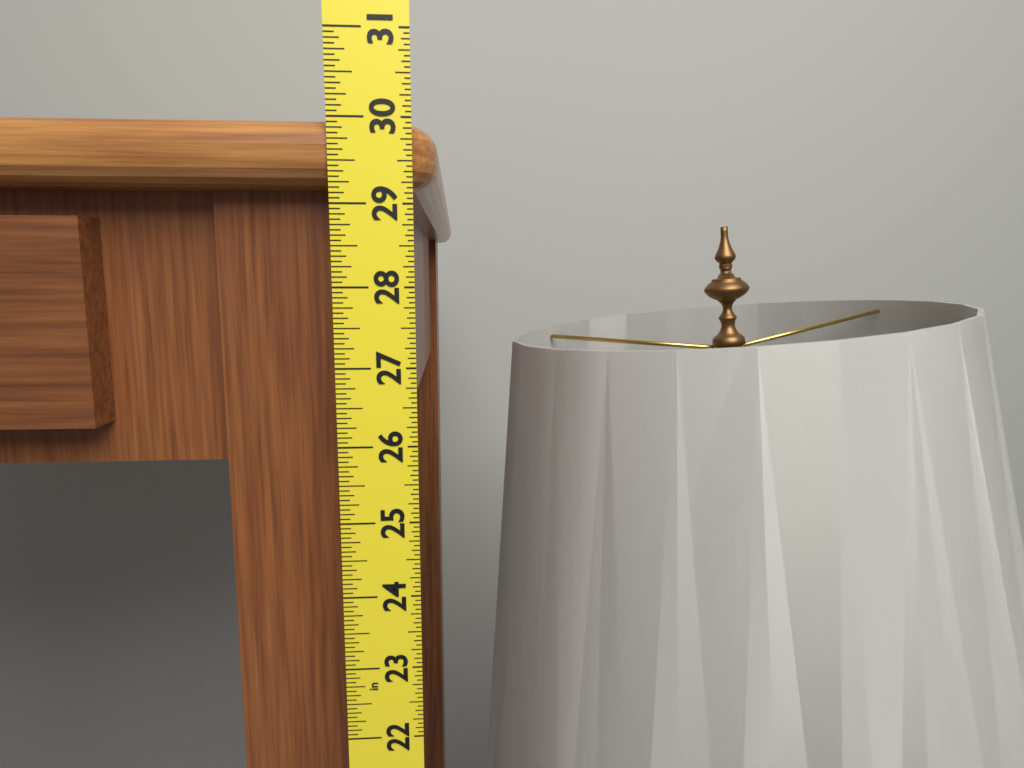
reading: 30.0000 in
